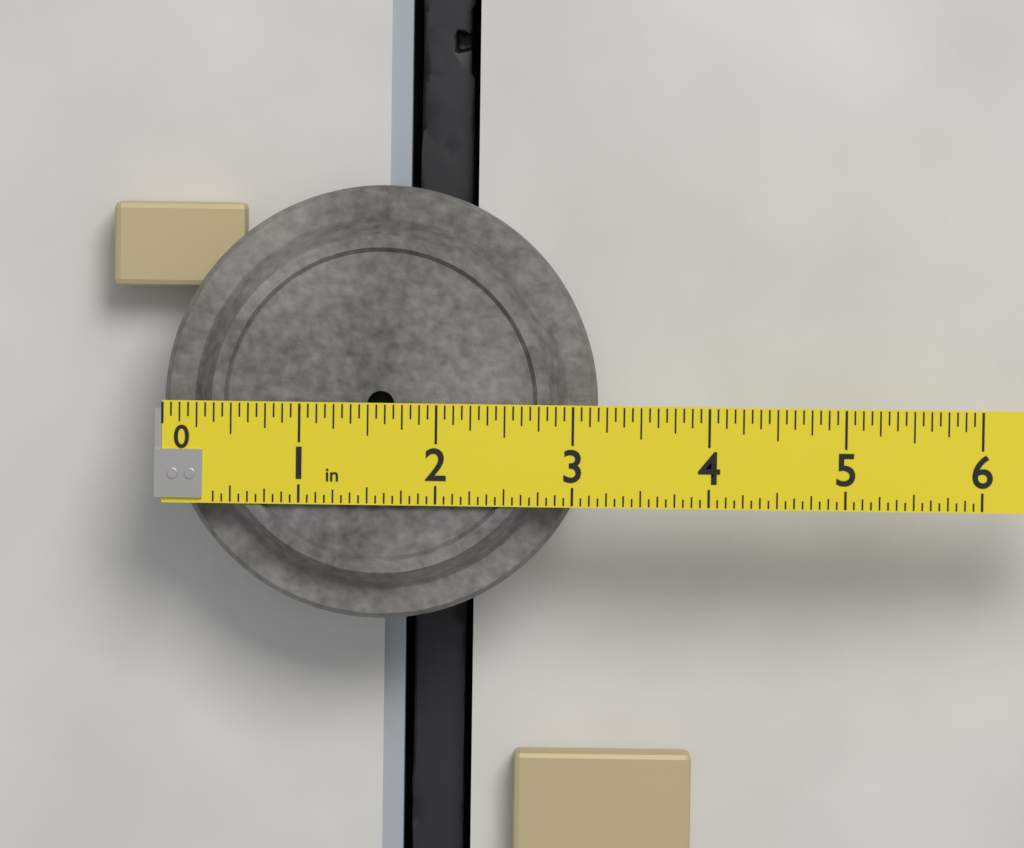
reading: 3.1875 in
